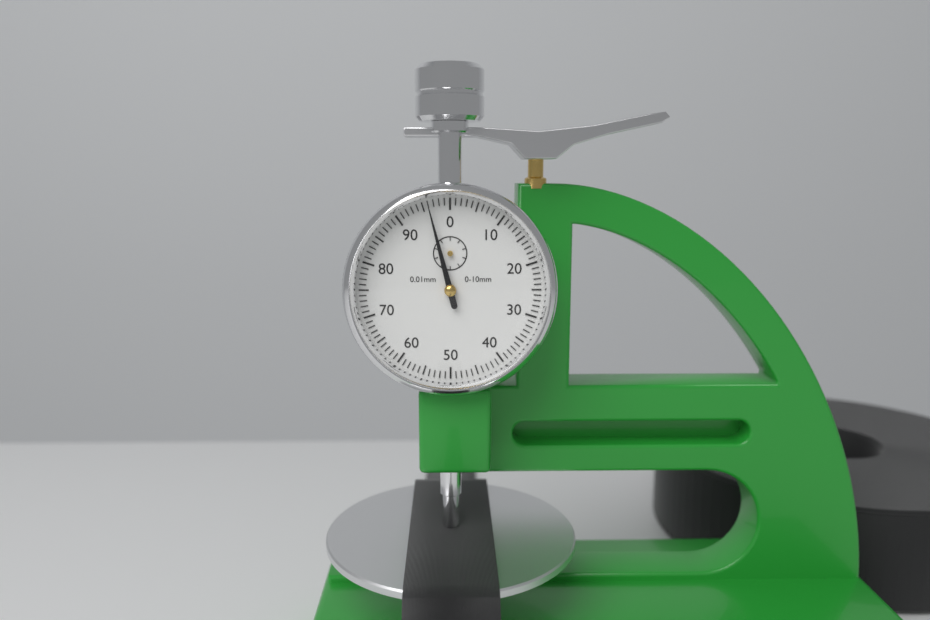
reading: 0.96 mm
